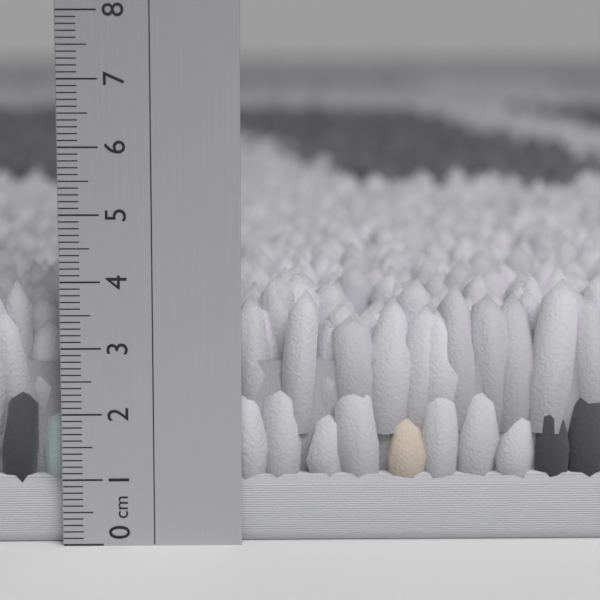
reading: 4.0 cm
